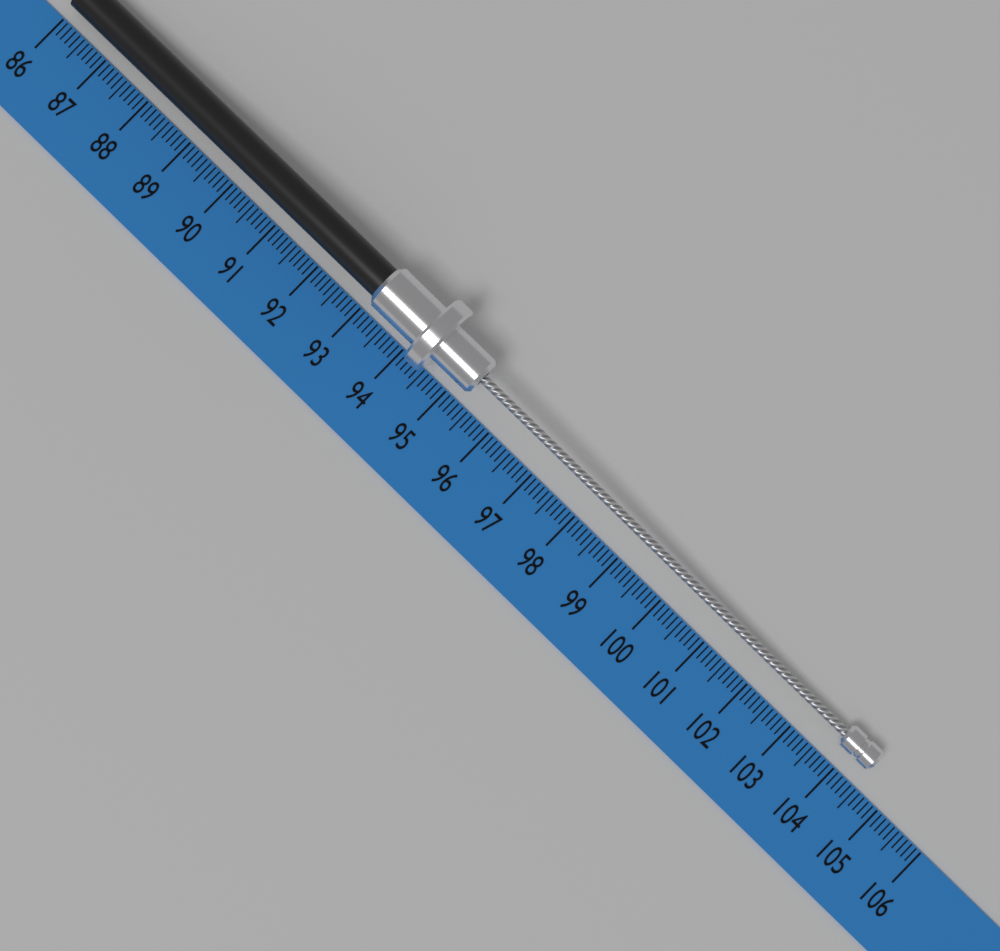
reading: 104.4 (no unit)
